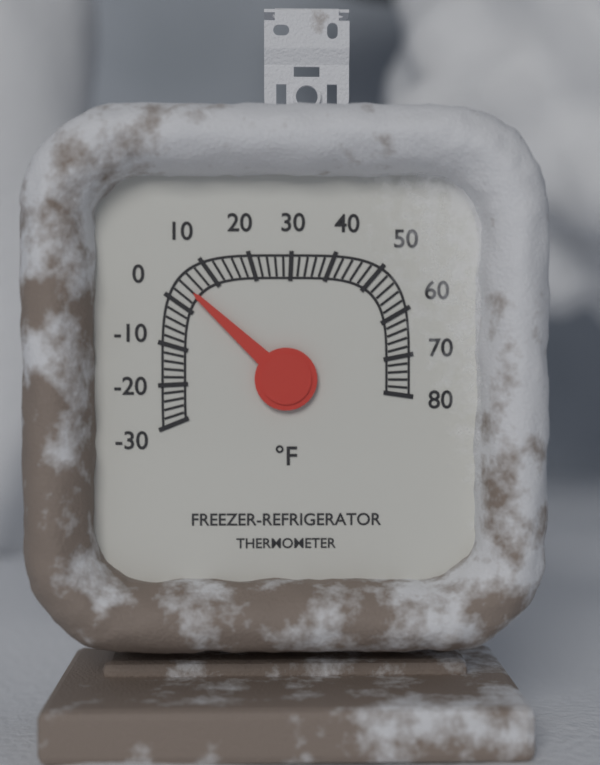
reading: 4 °F
